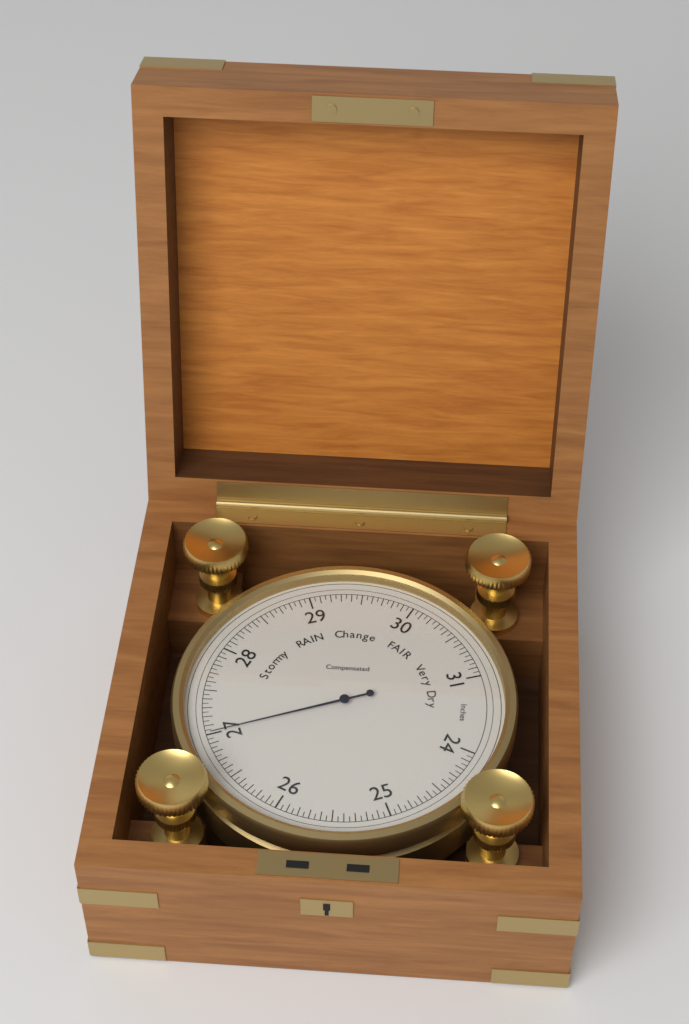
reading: 27.00 inHg
